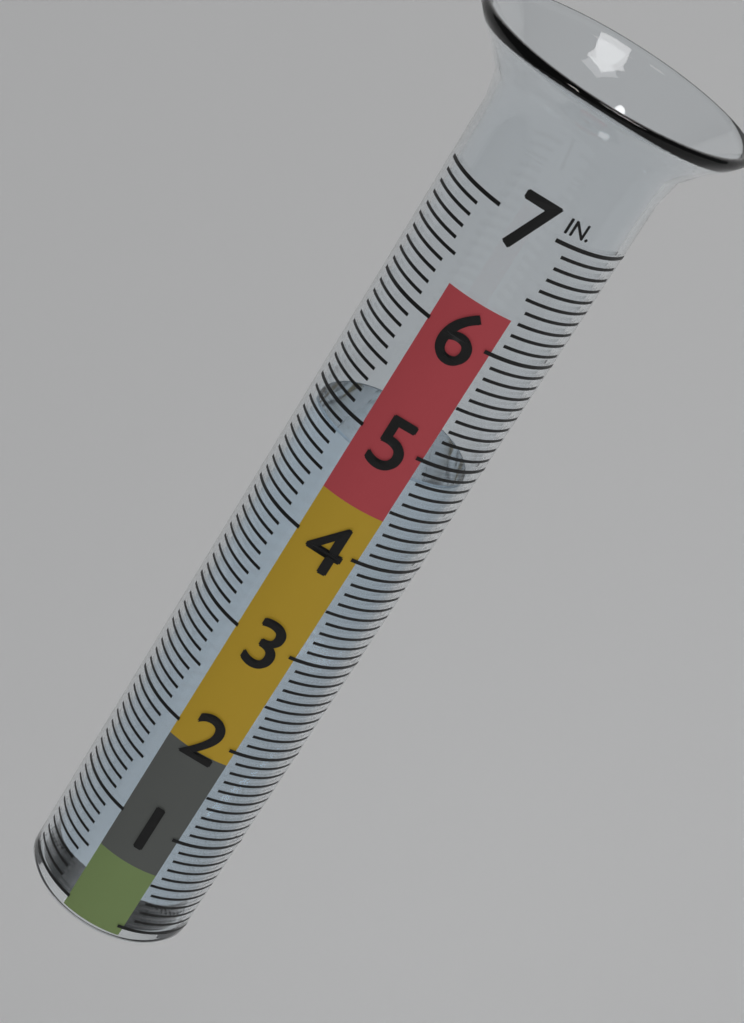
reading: 4.8 in
